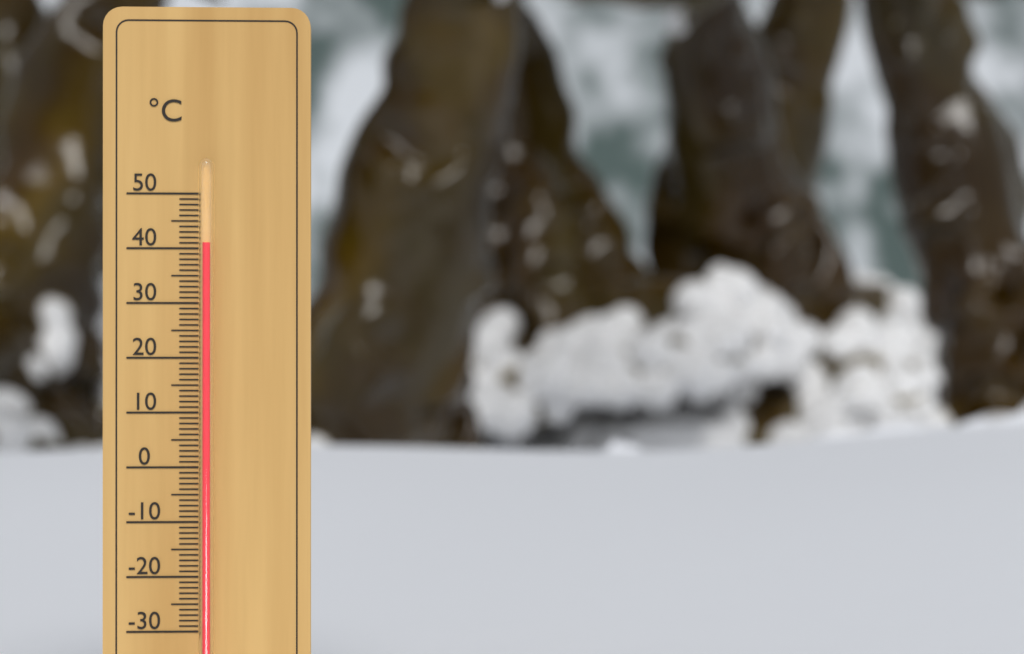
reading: 41 °C
